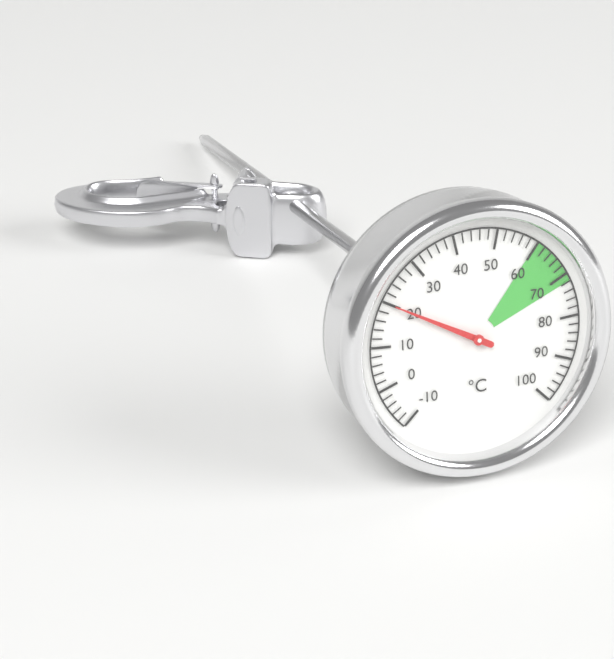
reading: 20 °C
